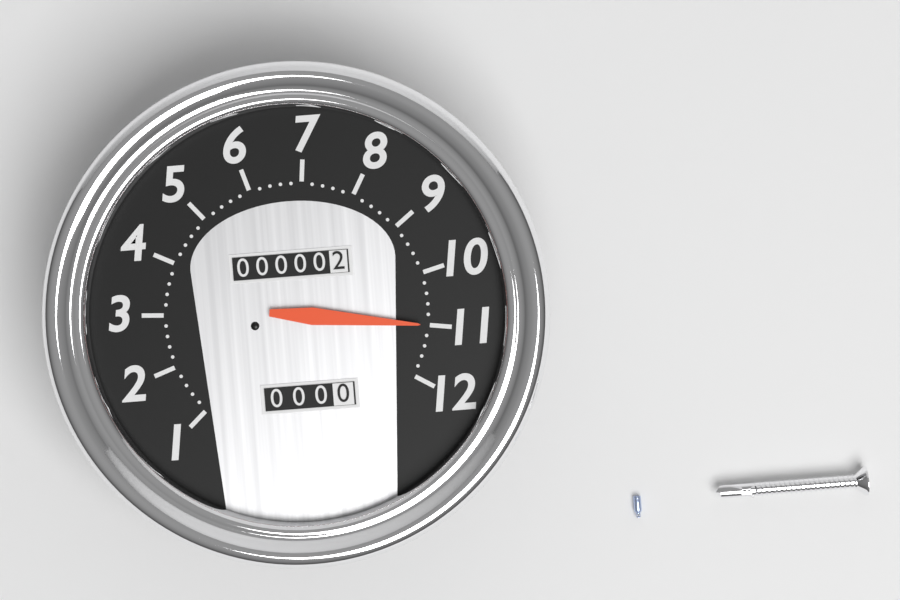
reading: 11.0 (no unit)
